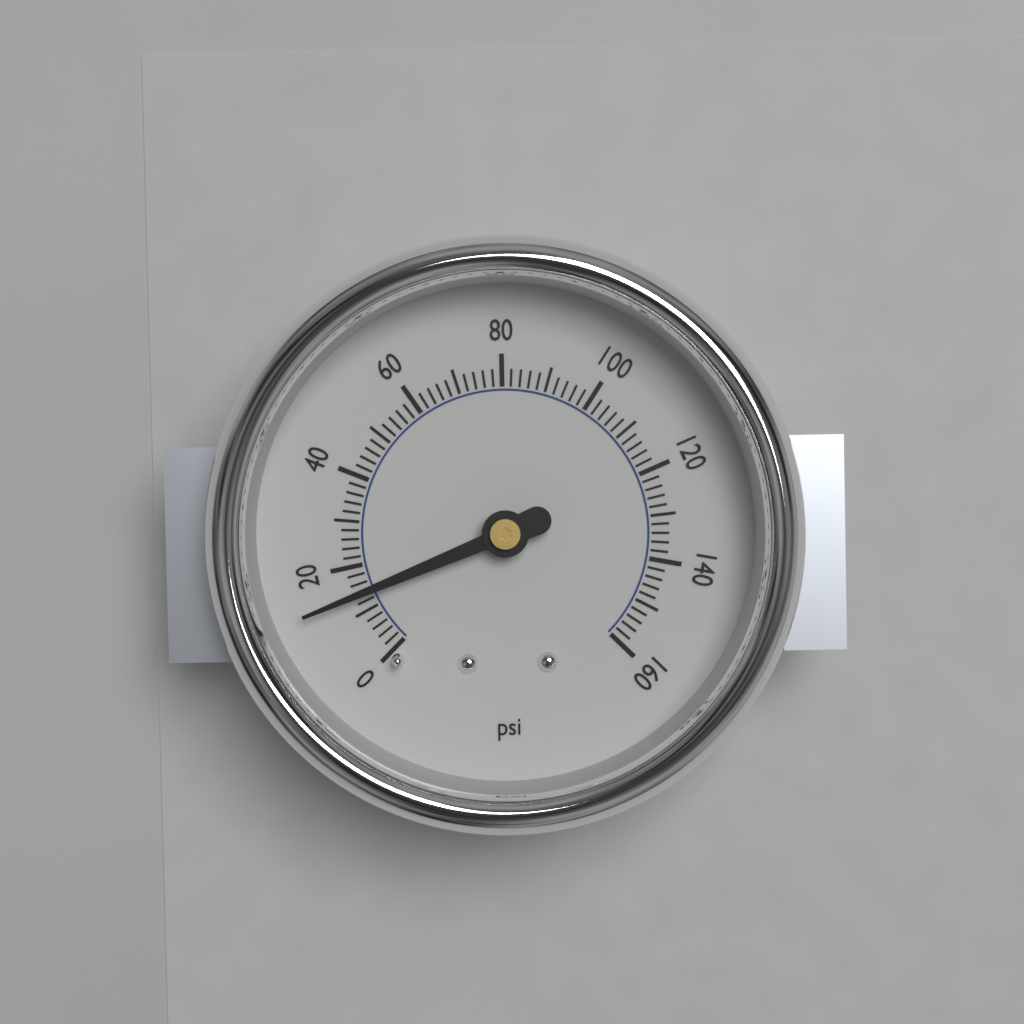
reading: 14 psi
